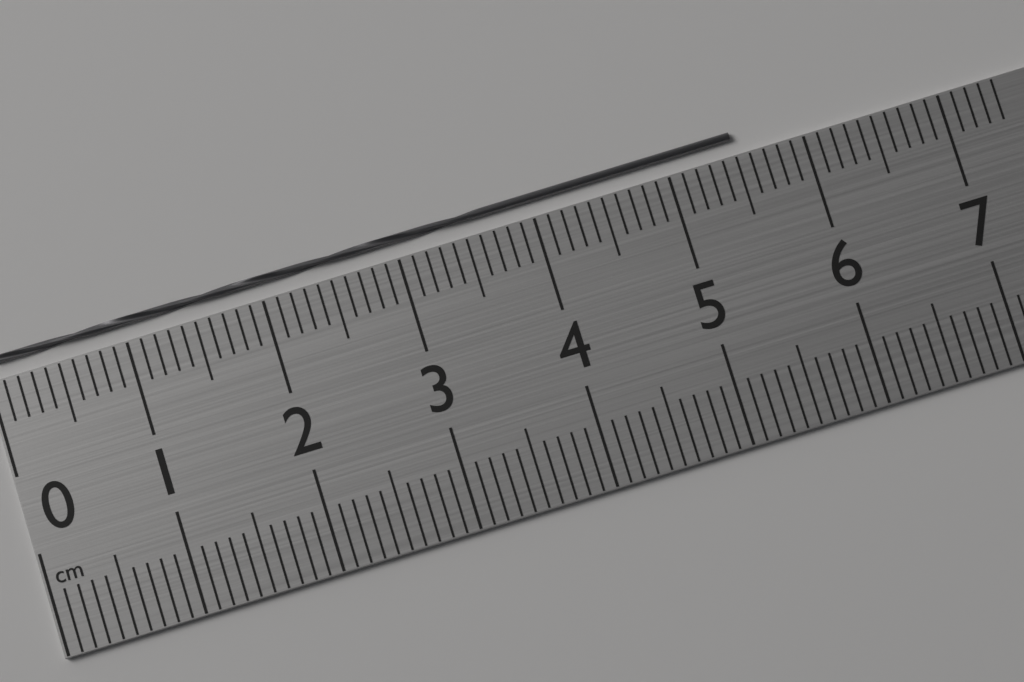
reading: 5.5 cm
